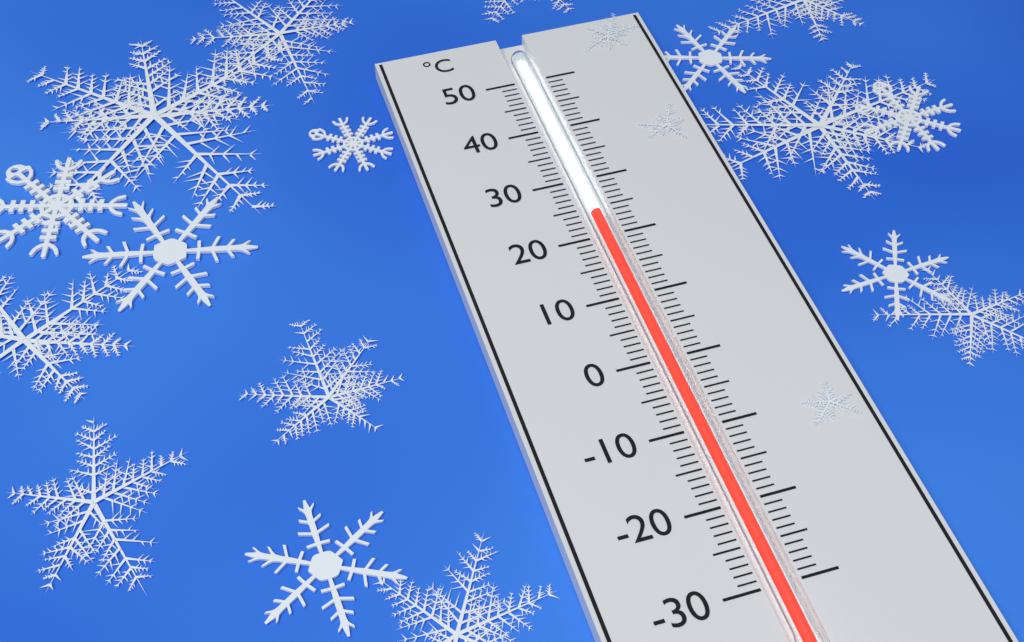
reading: 24 °C
